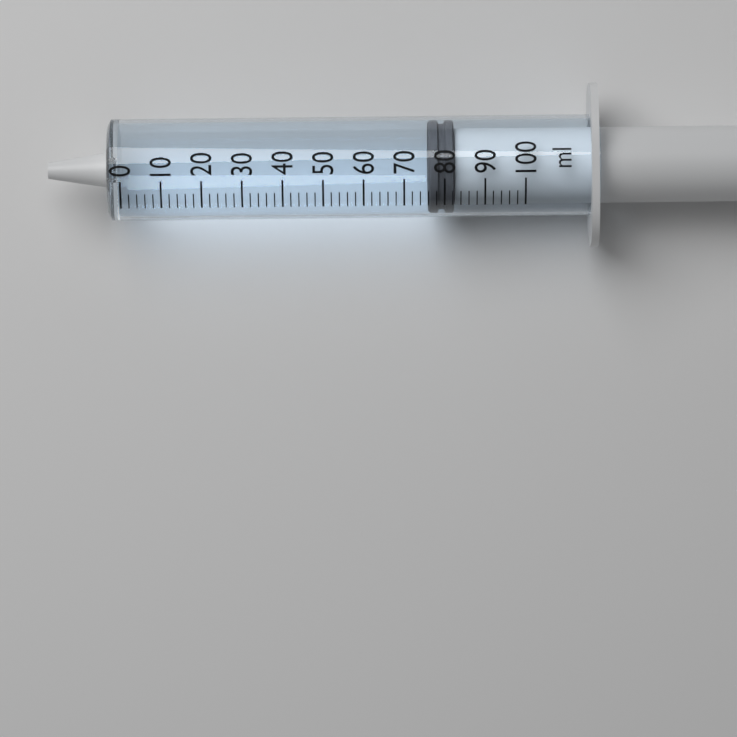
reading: 76 ml
